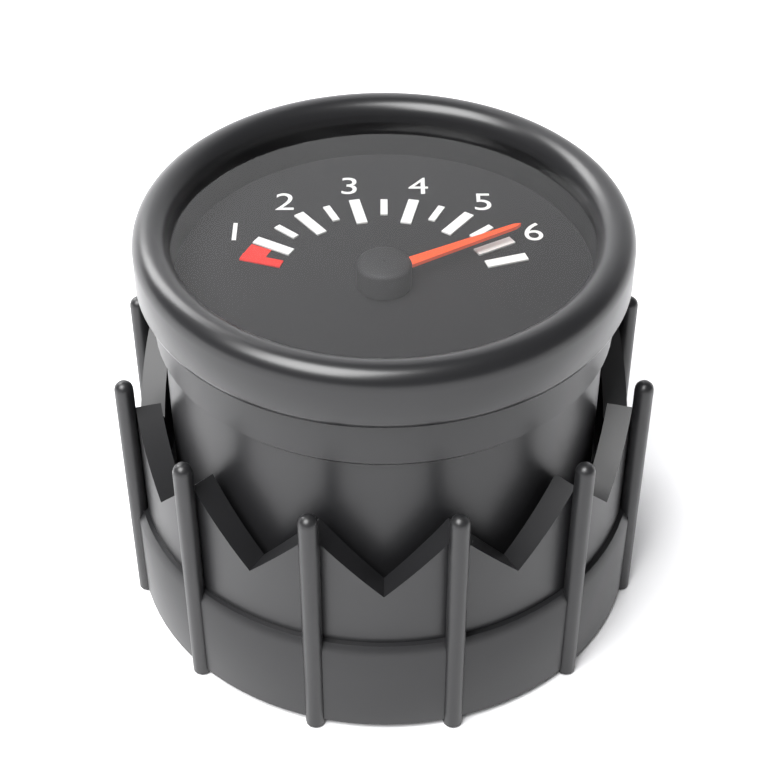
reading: 6.0 (no unit)
